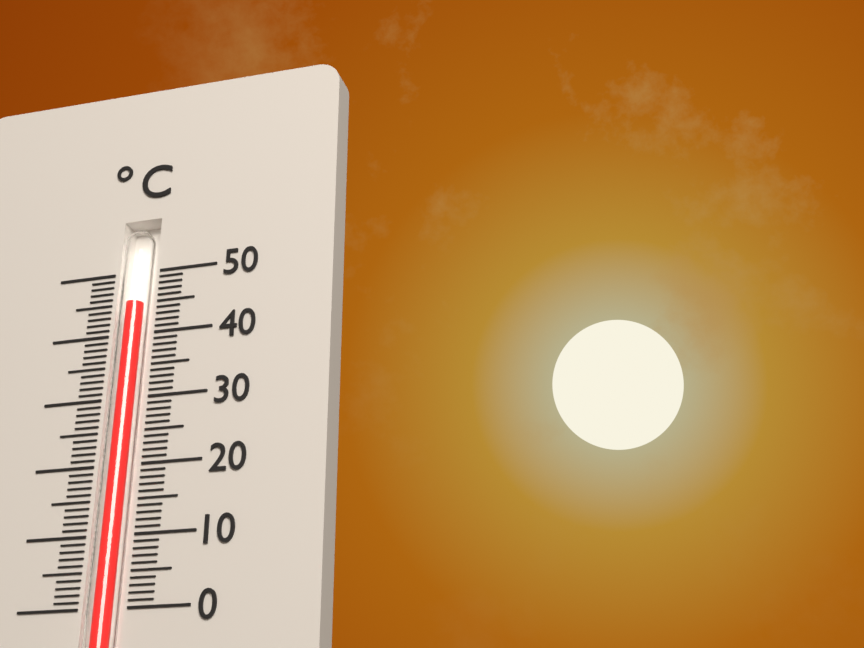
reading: 45 °C
